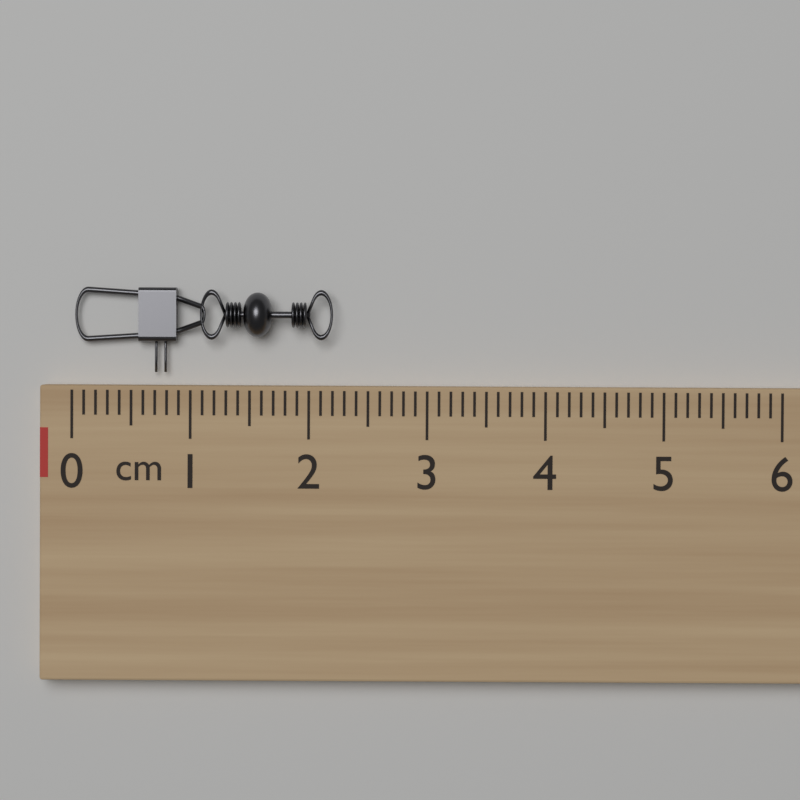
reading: 2.2 cm
